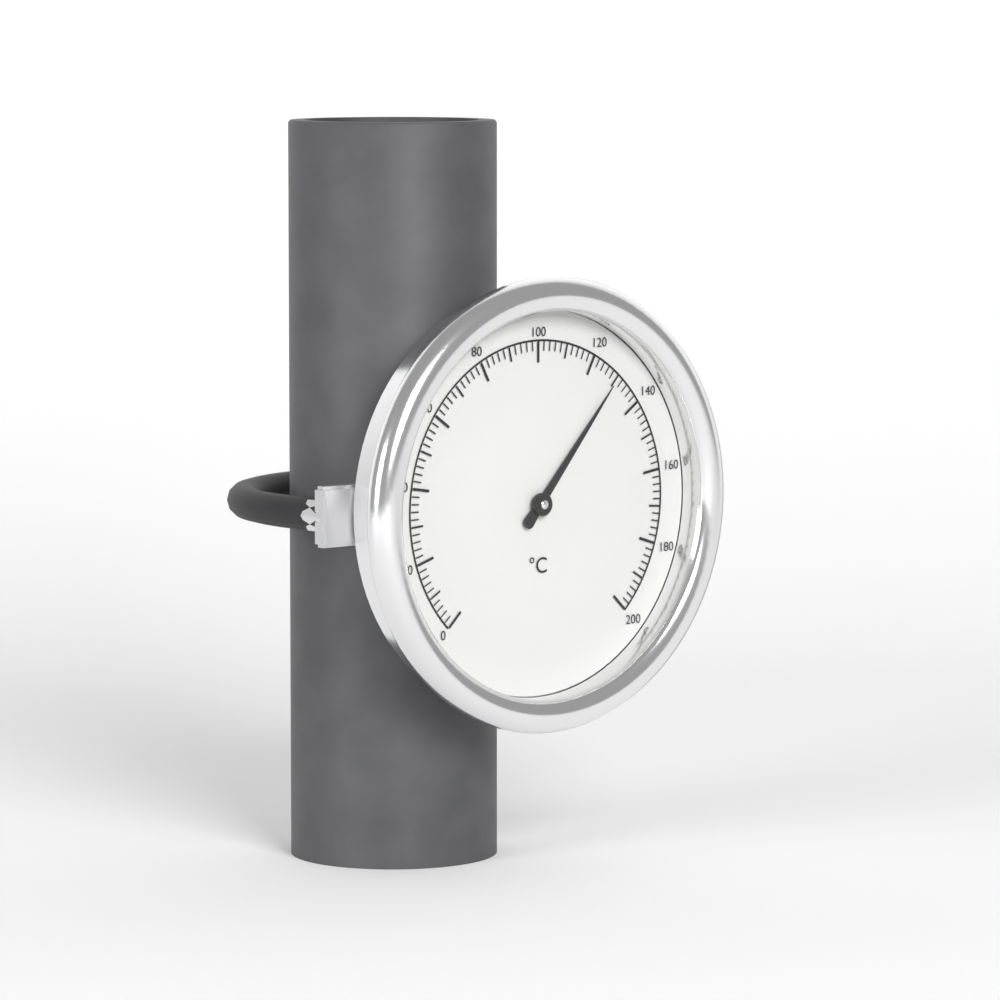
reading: 130 °C
